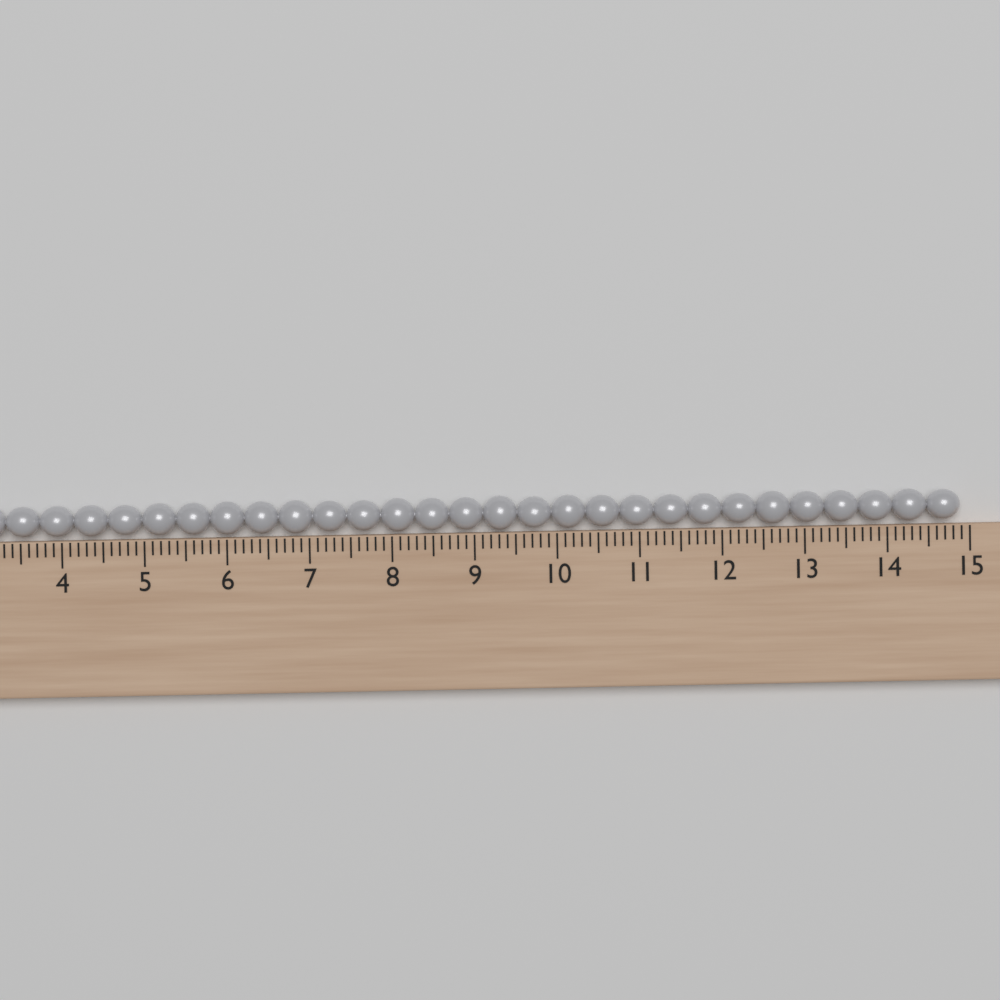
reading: 14.9 (no unit)
